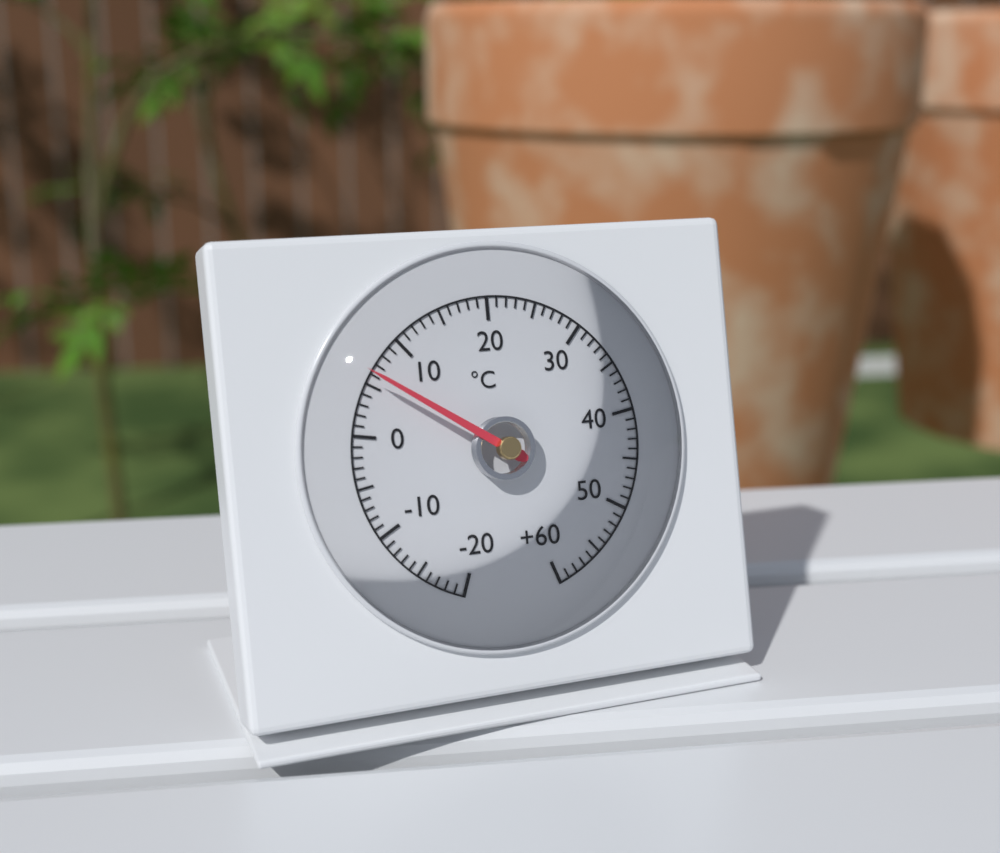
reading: 6 °C
